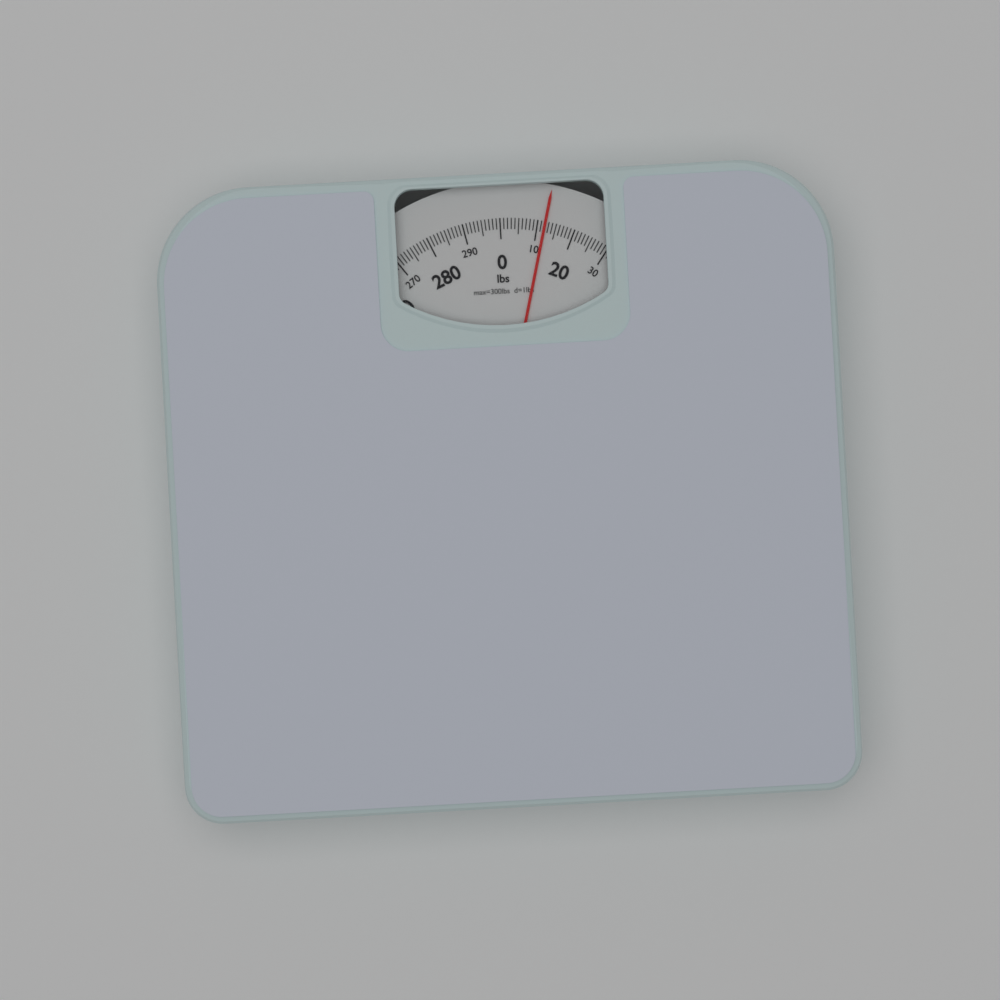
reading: 12 lbs
